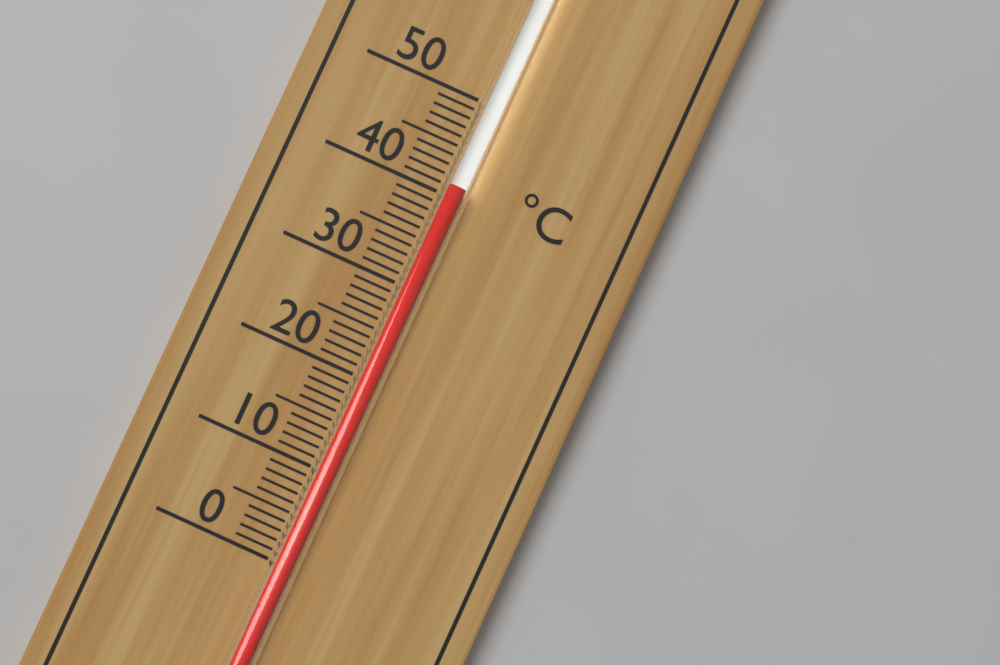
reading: 41 °C
